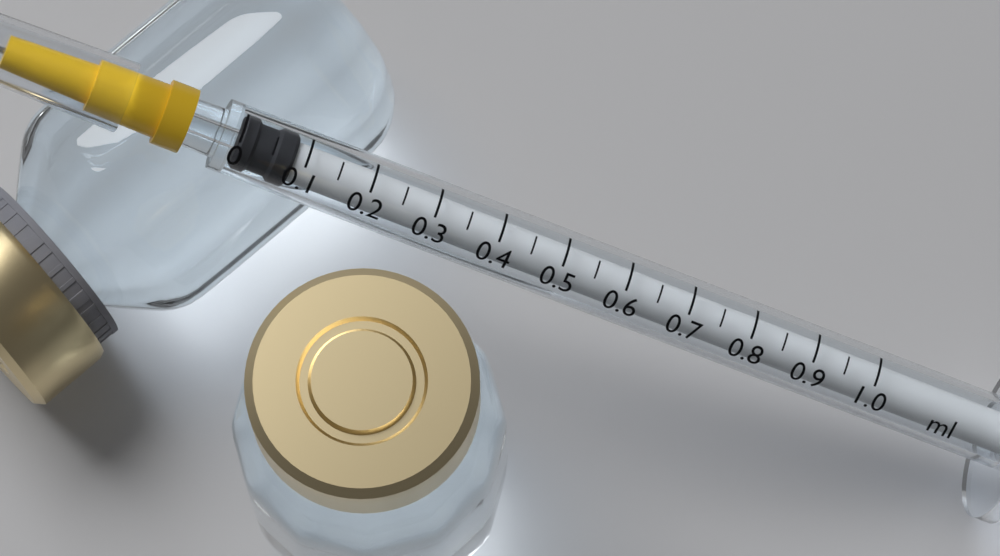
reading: 0.00 ml
